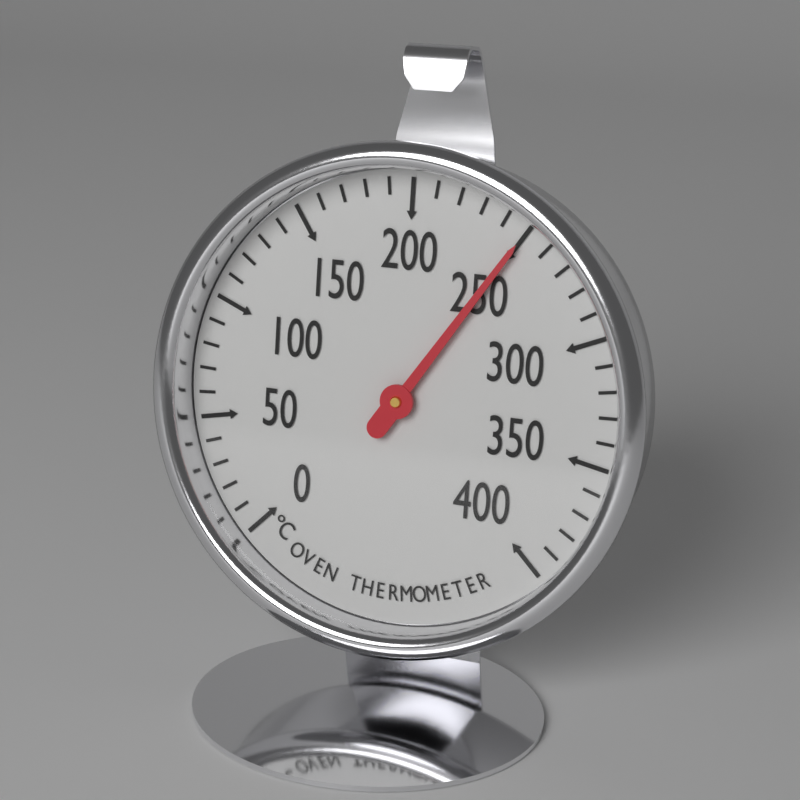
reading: 250 °C
